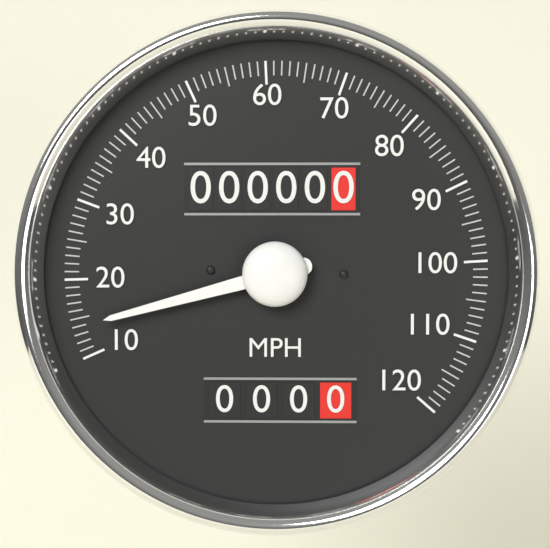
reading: 14 MPH
